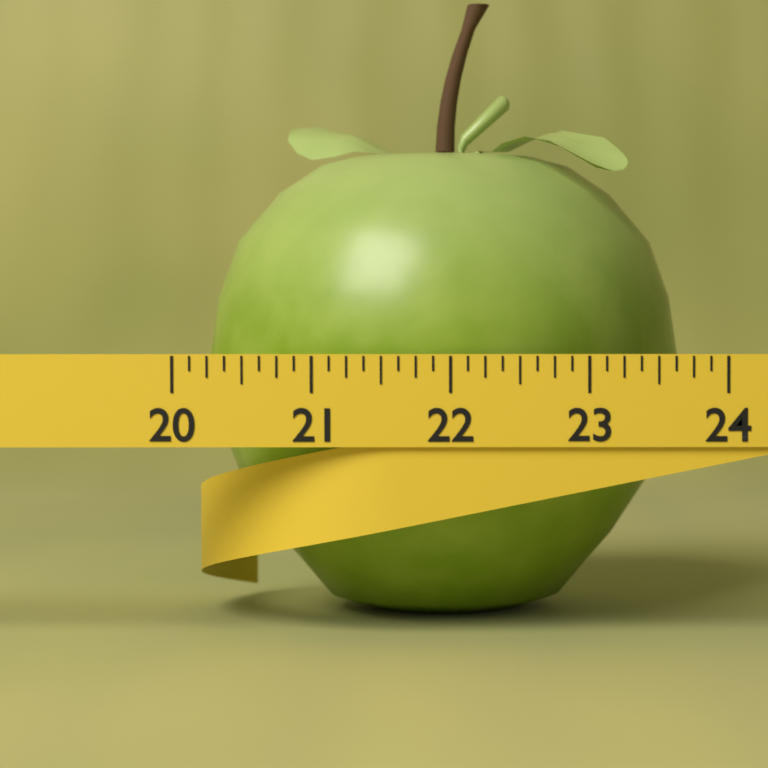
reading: 23.750 (no unit)
